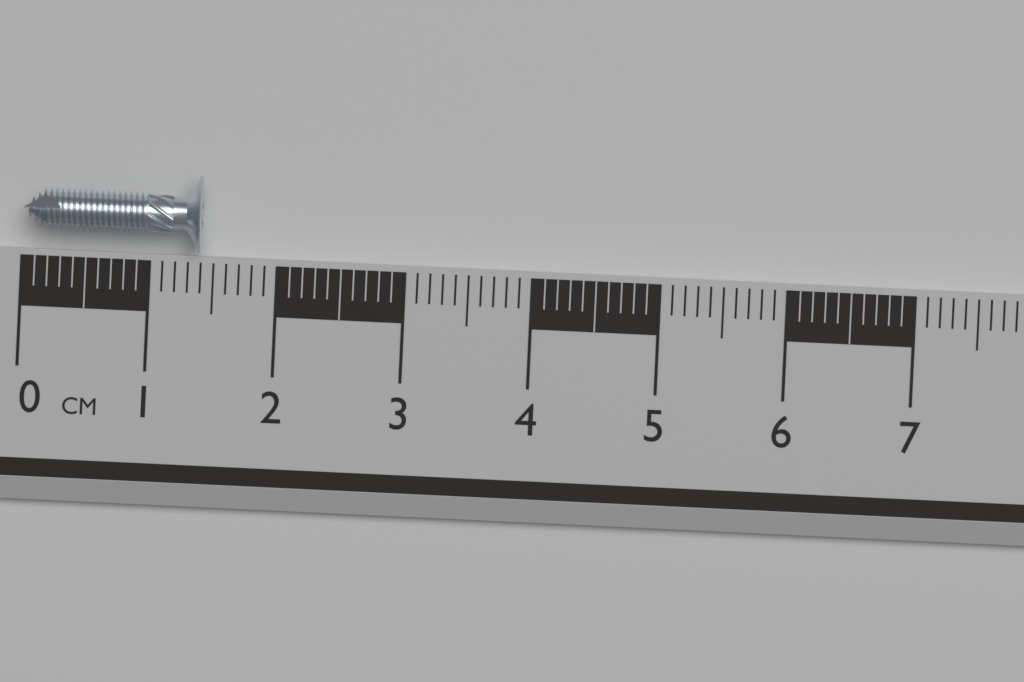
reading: 1.4 cm
